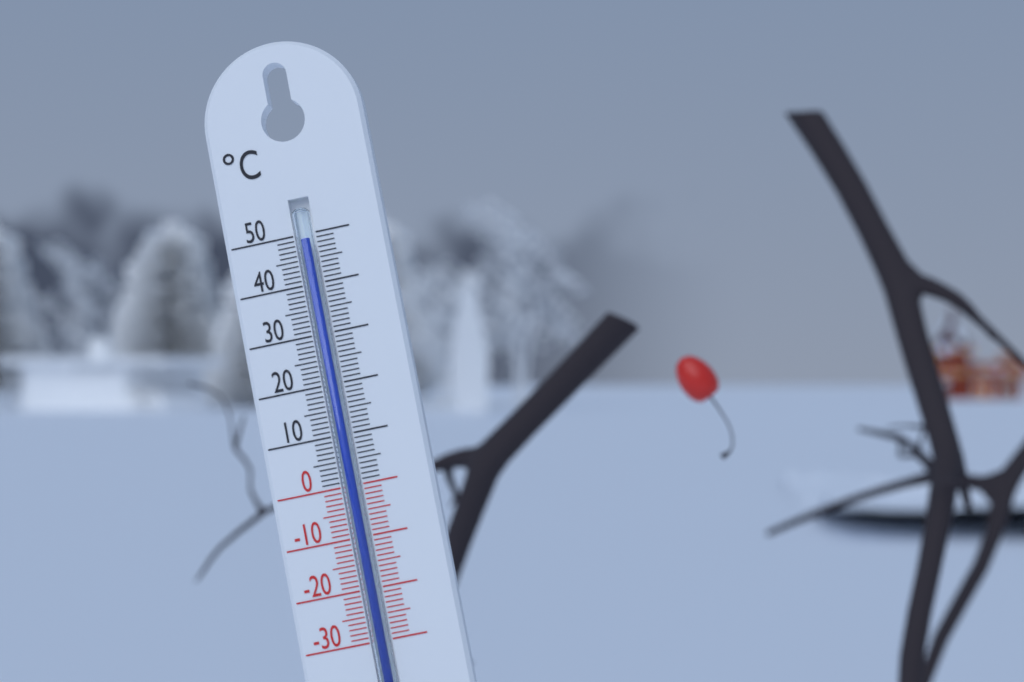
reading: 49 °C
